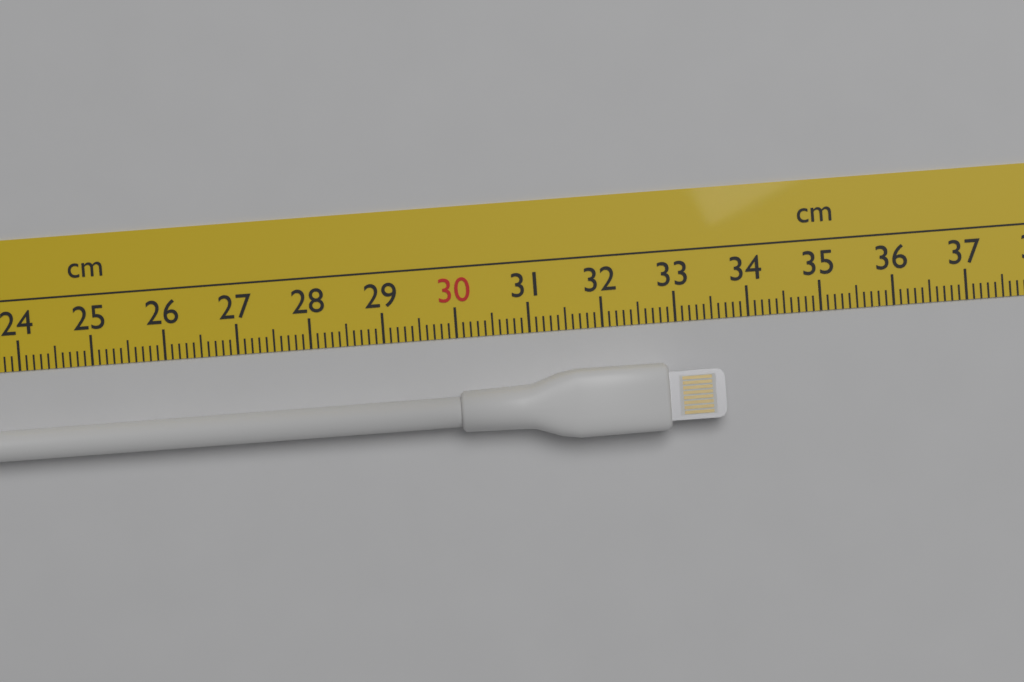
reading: 33.6 cm
